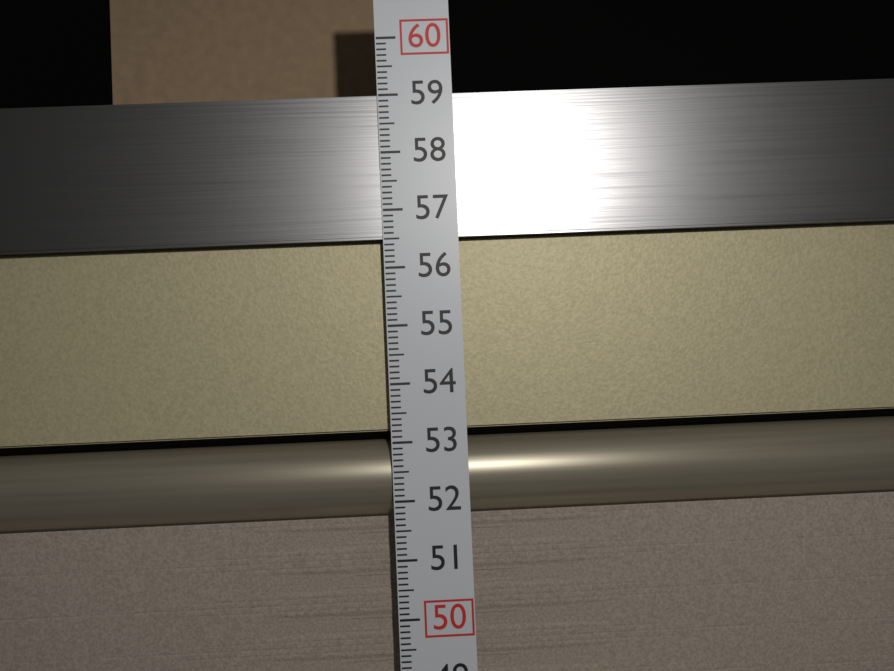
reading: 59.0 (no unit)
